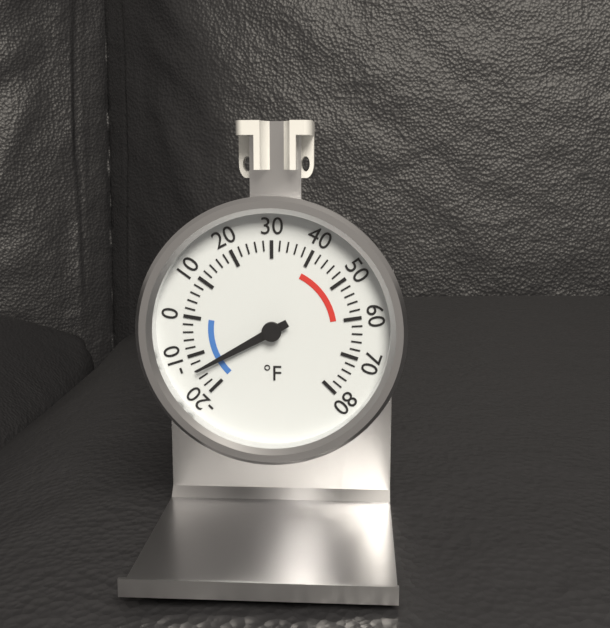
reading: -14 °F
